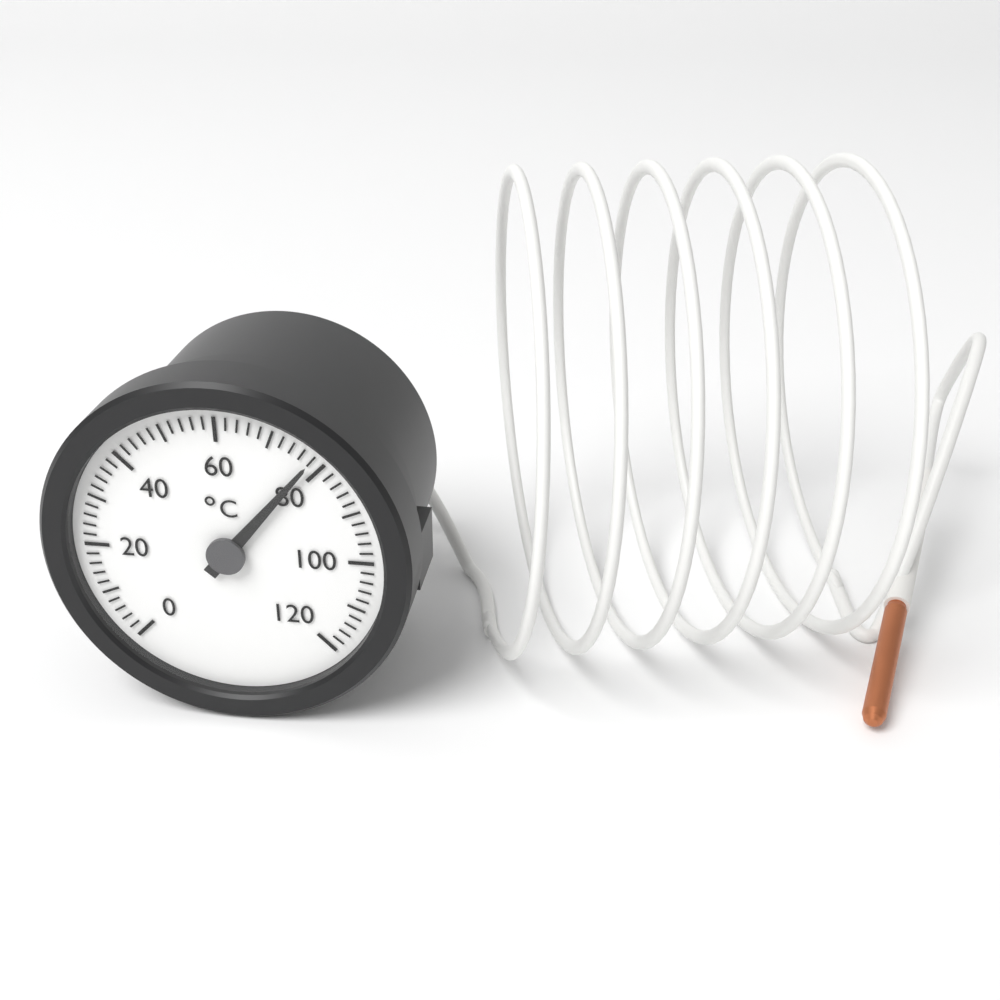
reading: 78 °C
